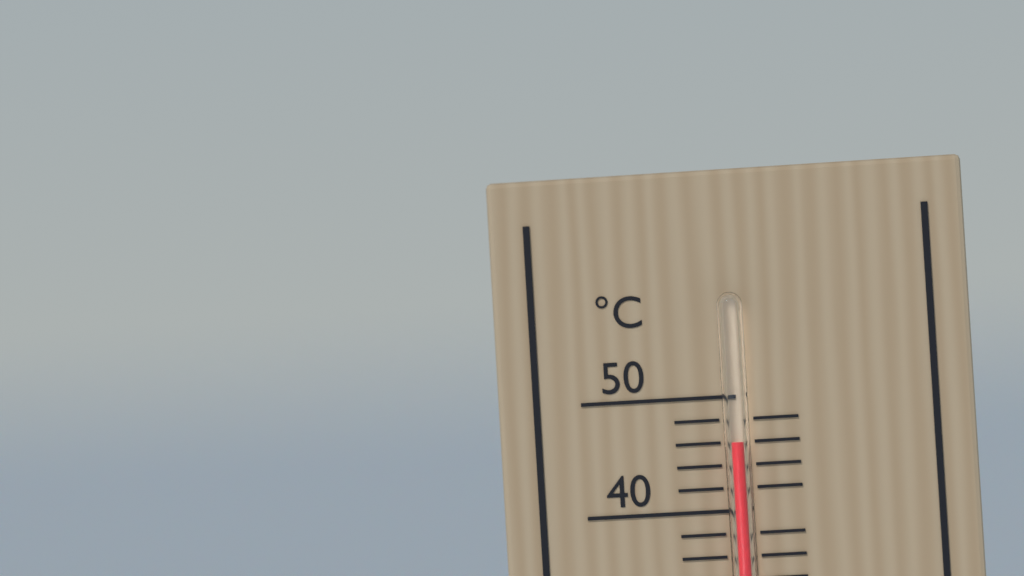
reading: 46 °C
